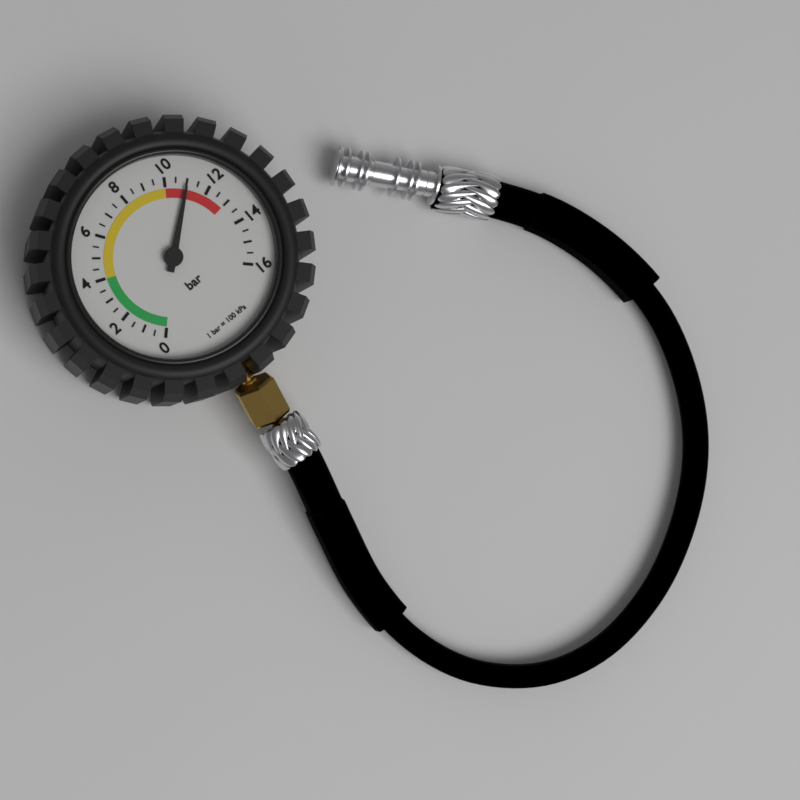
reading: 11.0 bar
